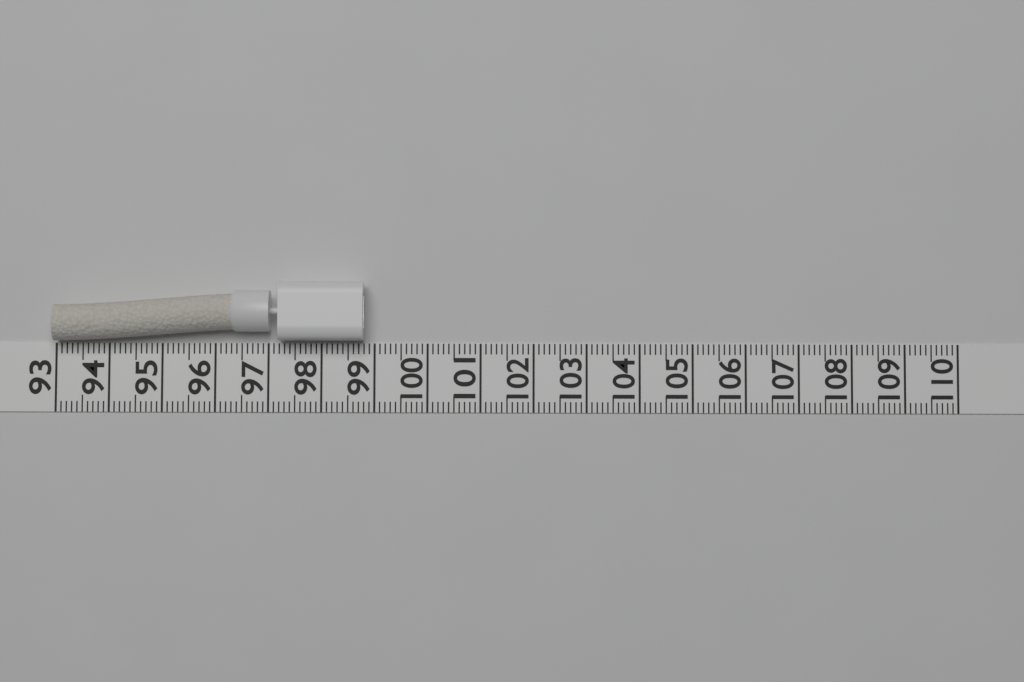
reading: 98.8 (no unit)
